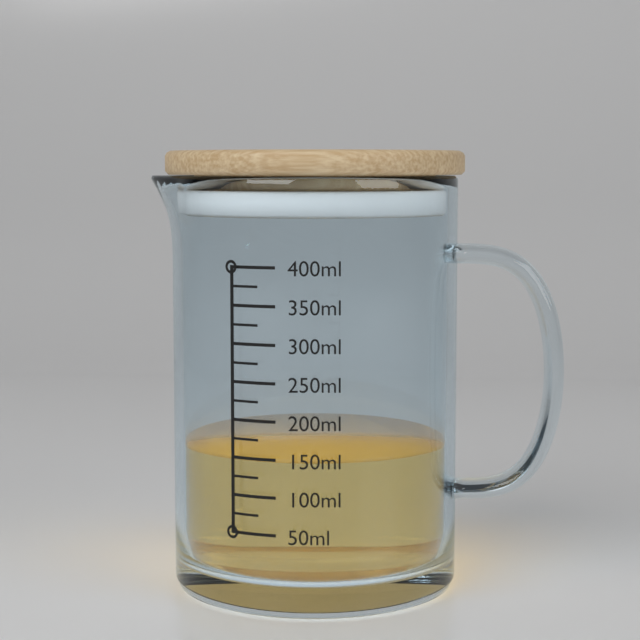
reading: 150 ml
